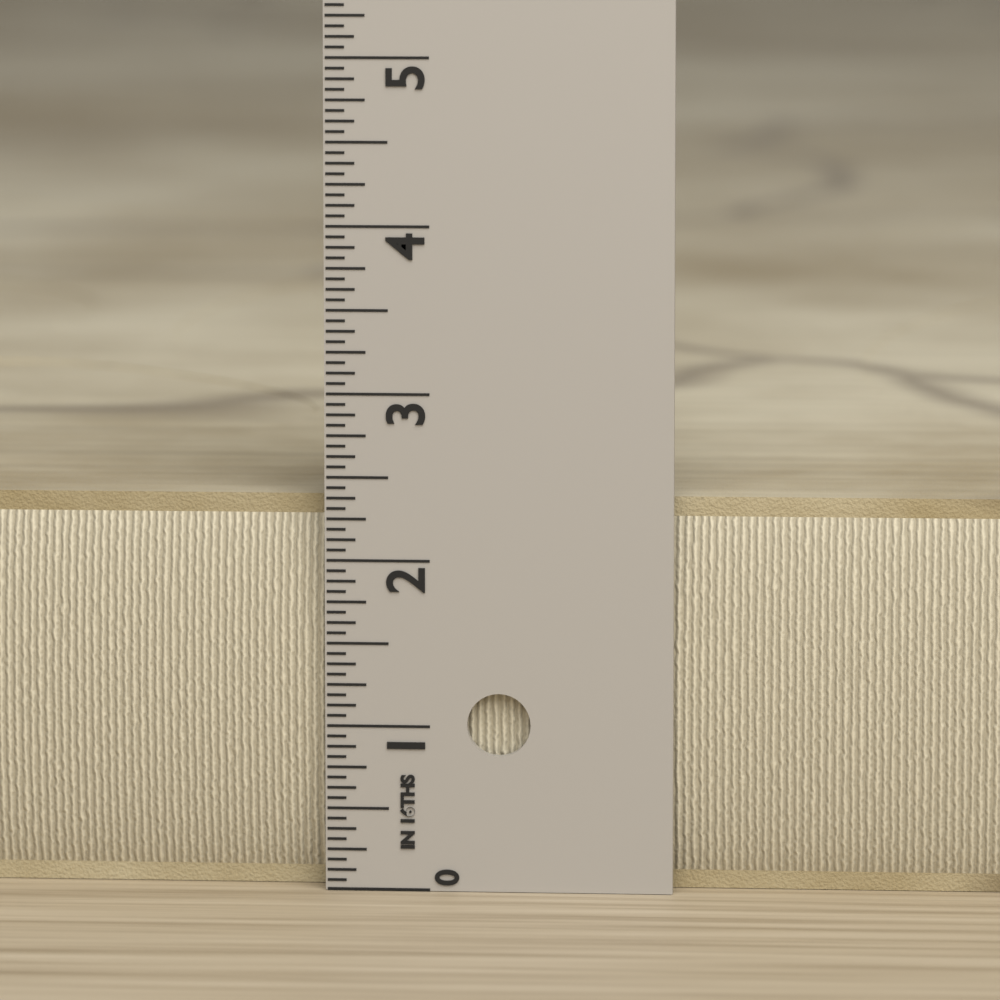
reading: 2.3750 in
